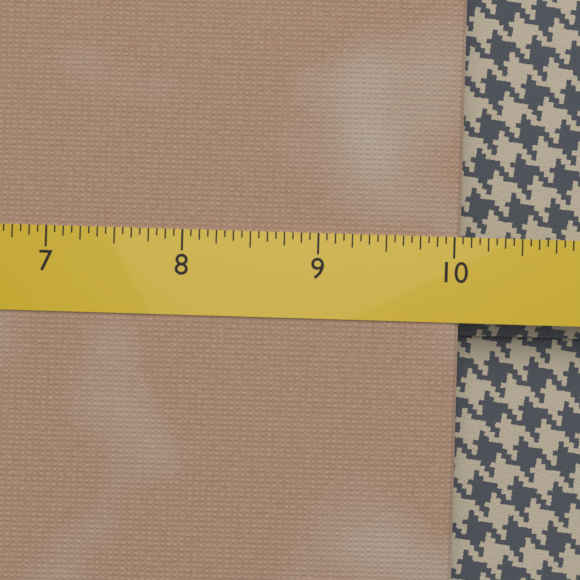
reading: 10.0625 (no unit)
